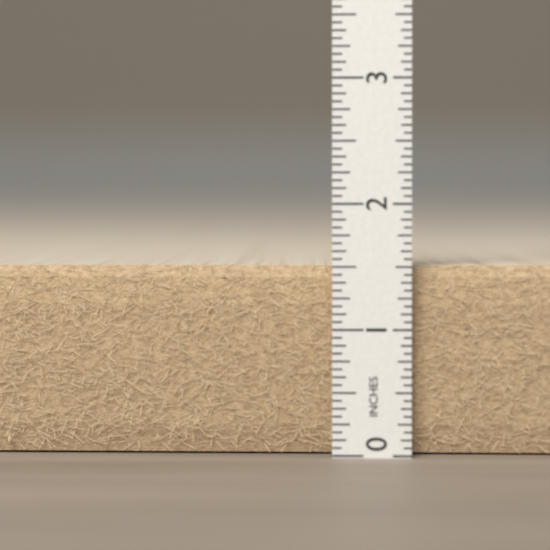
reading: 1.5000 in
